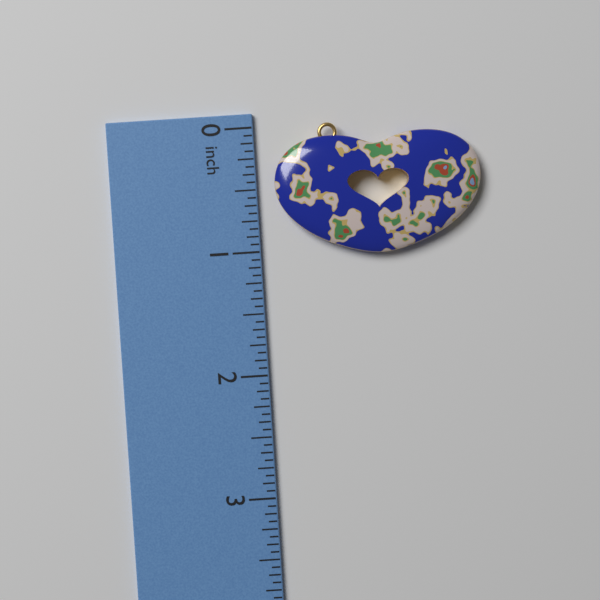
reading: 1.0625 in
